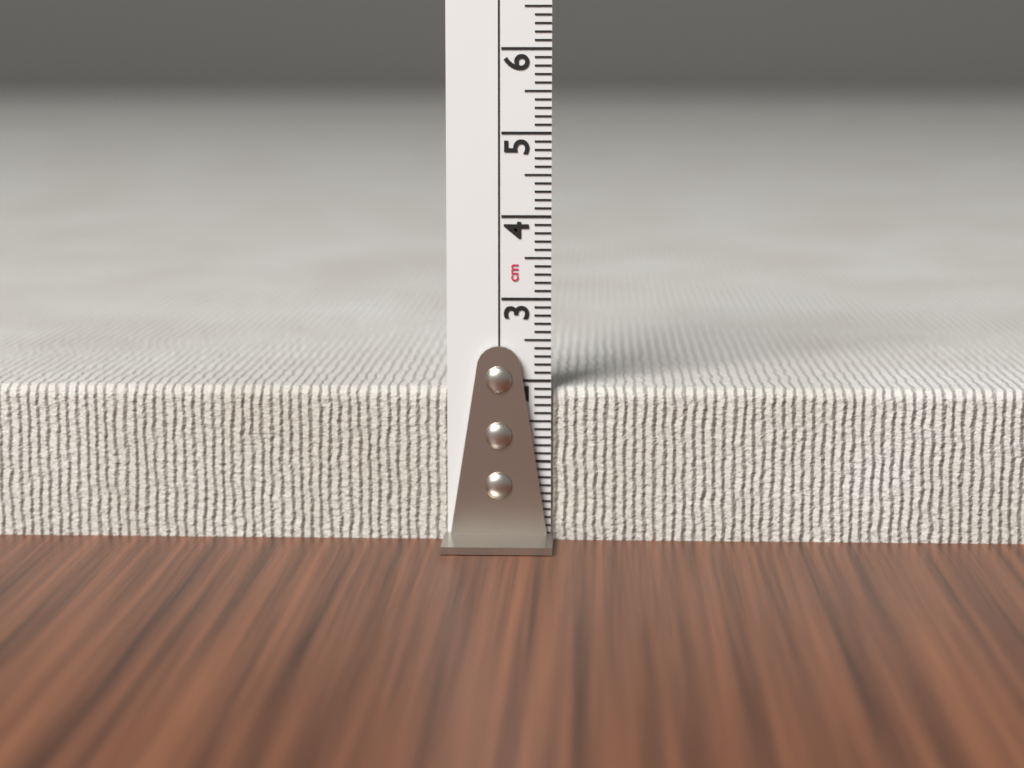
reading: 1.9 cm
